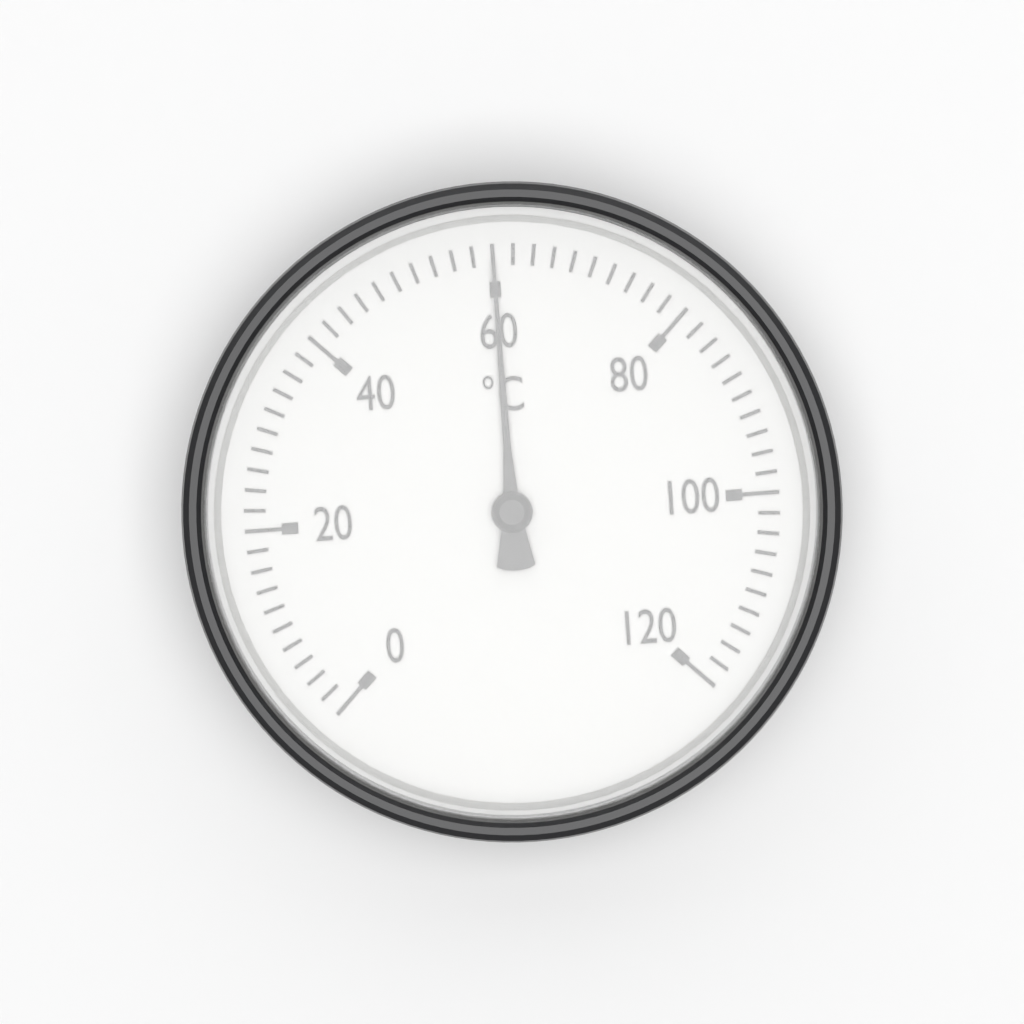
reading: 60 °C
